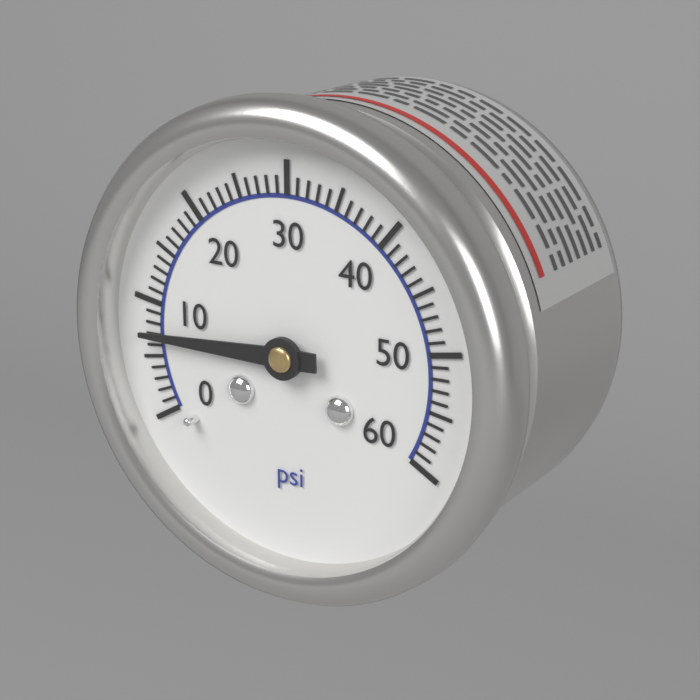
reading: 7 psi
